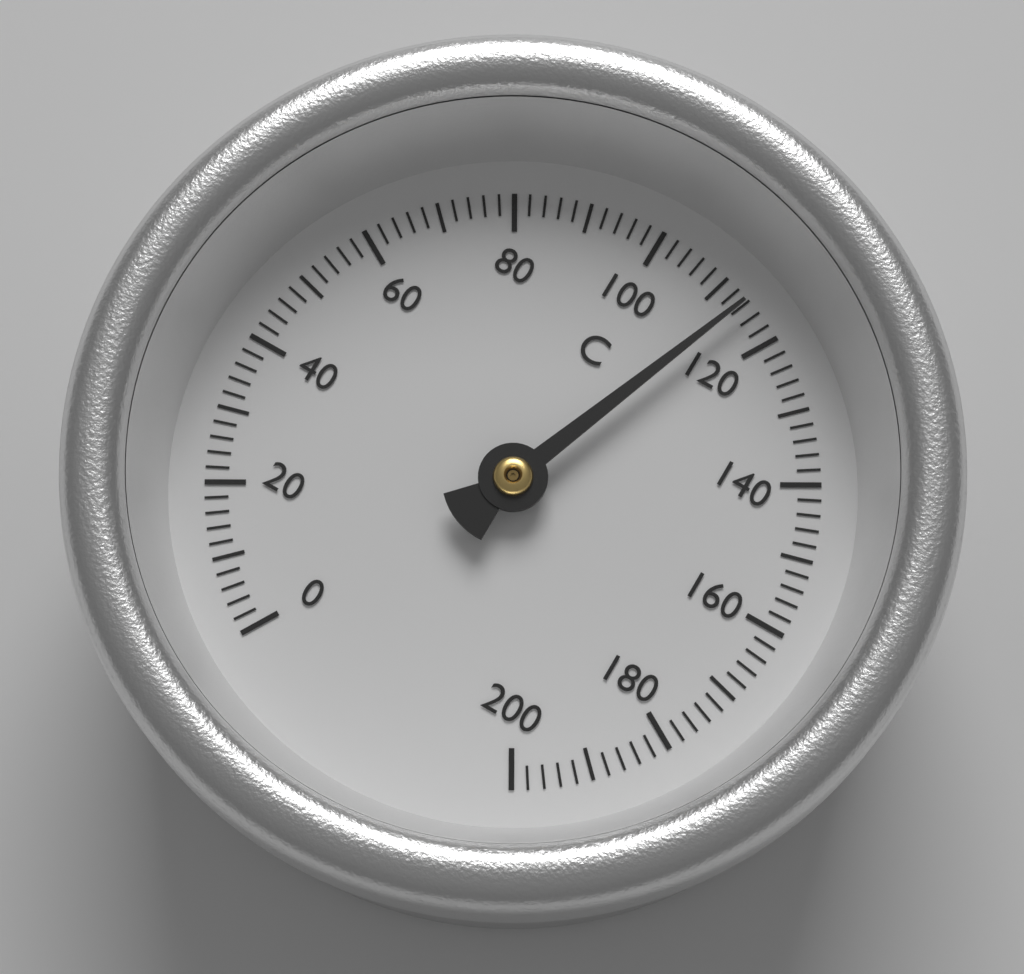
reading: 114 °C
